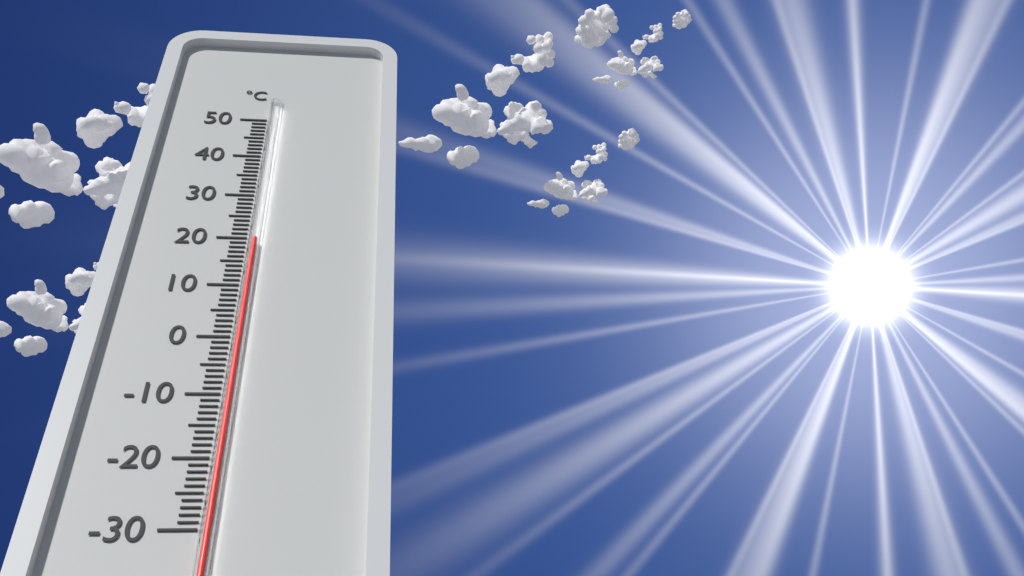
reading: 19 °C
